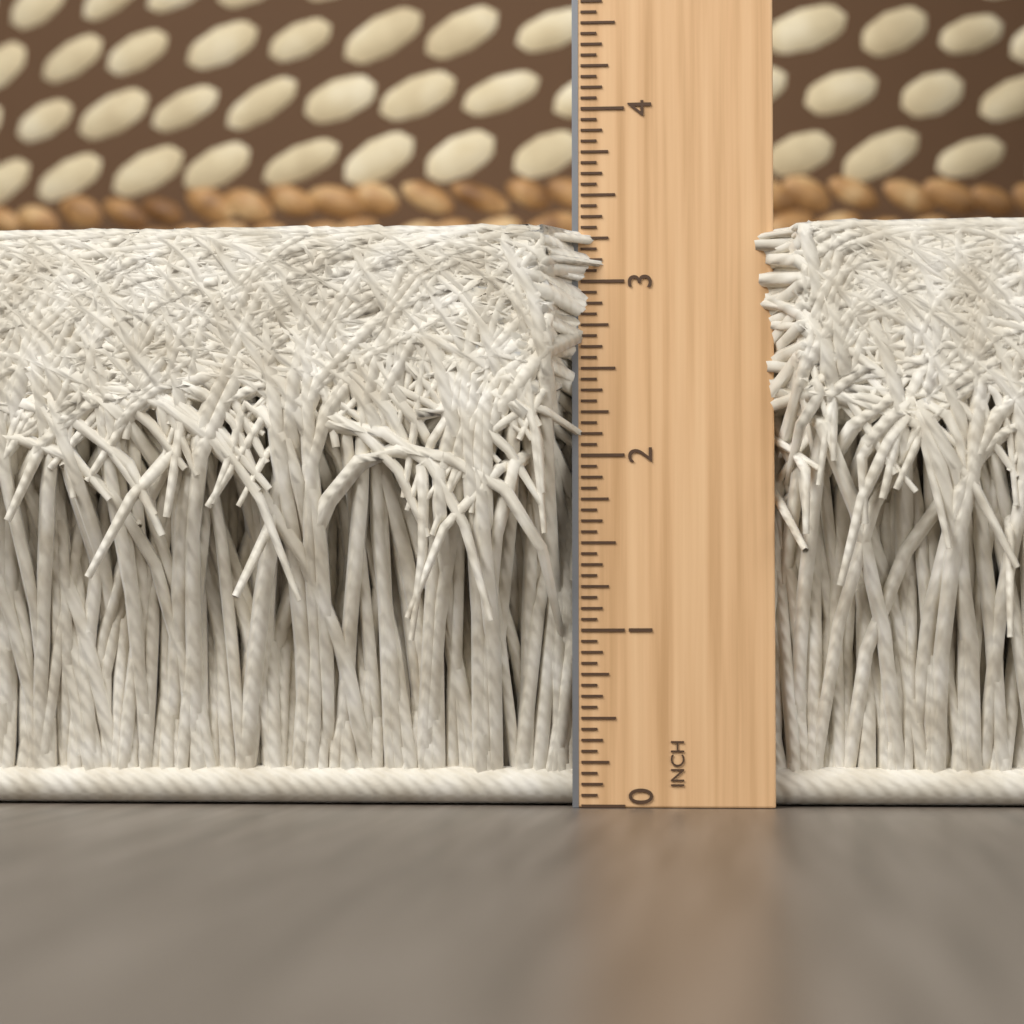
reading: 3.3125 in
